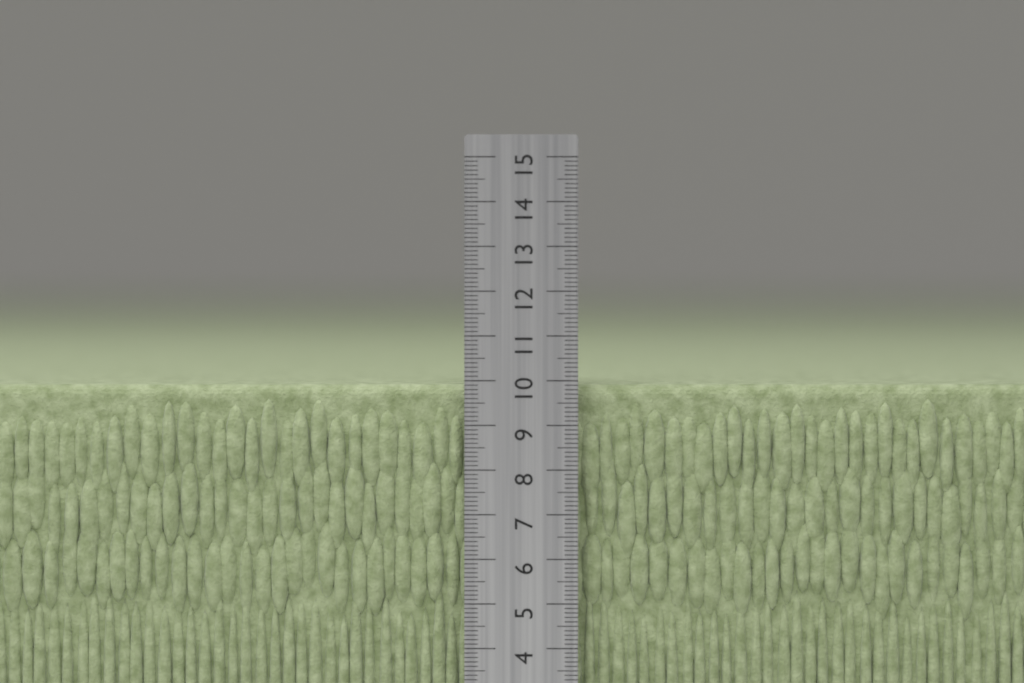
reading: 9.9 cm
